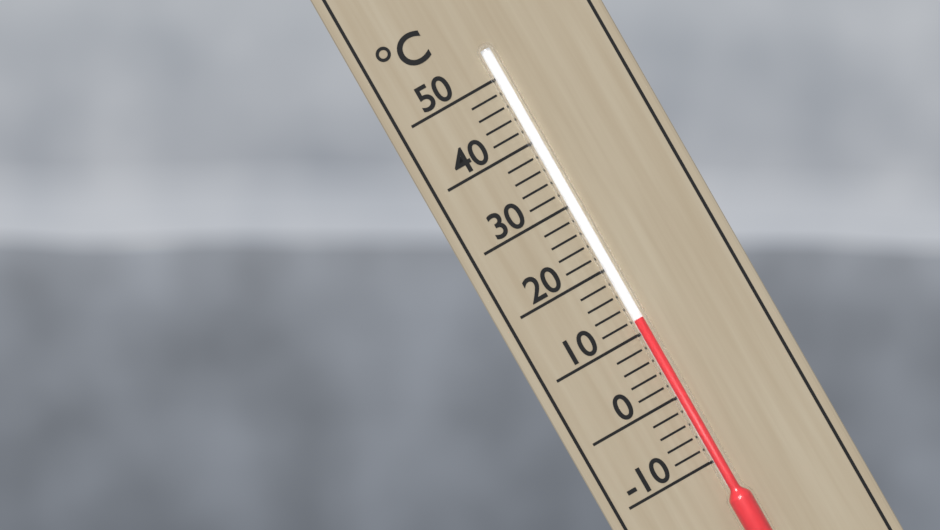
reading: 12 °C
